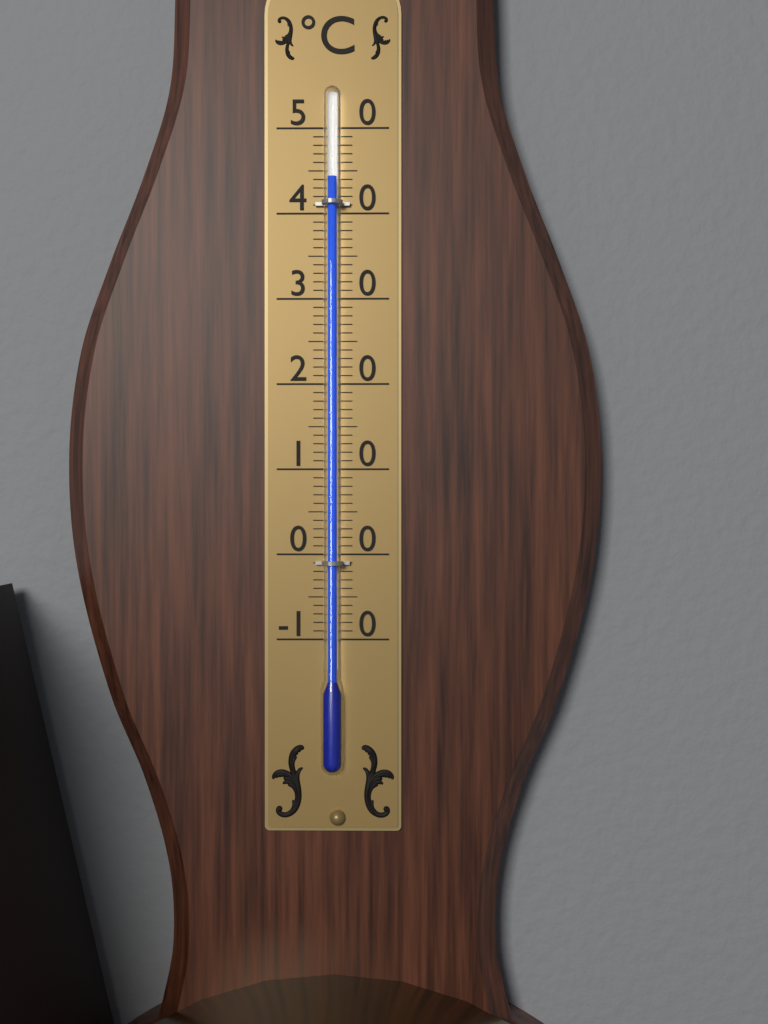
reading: 44 °C
